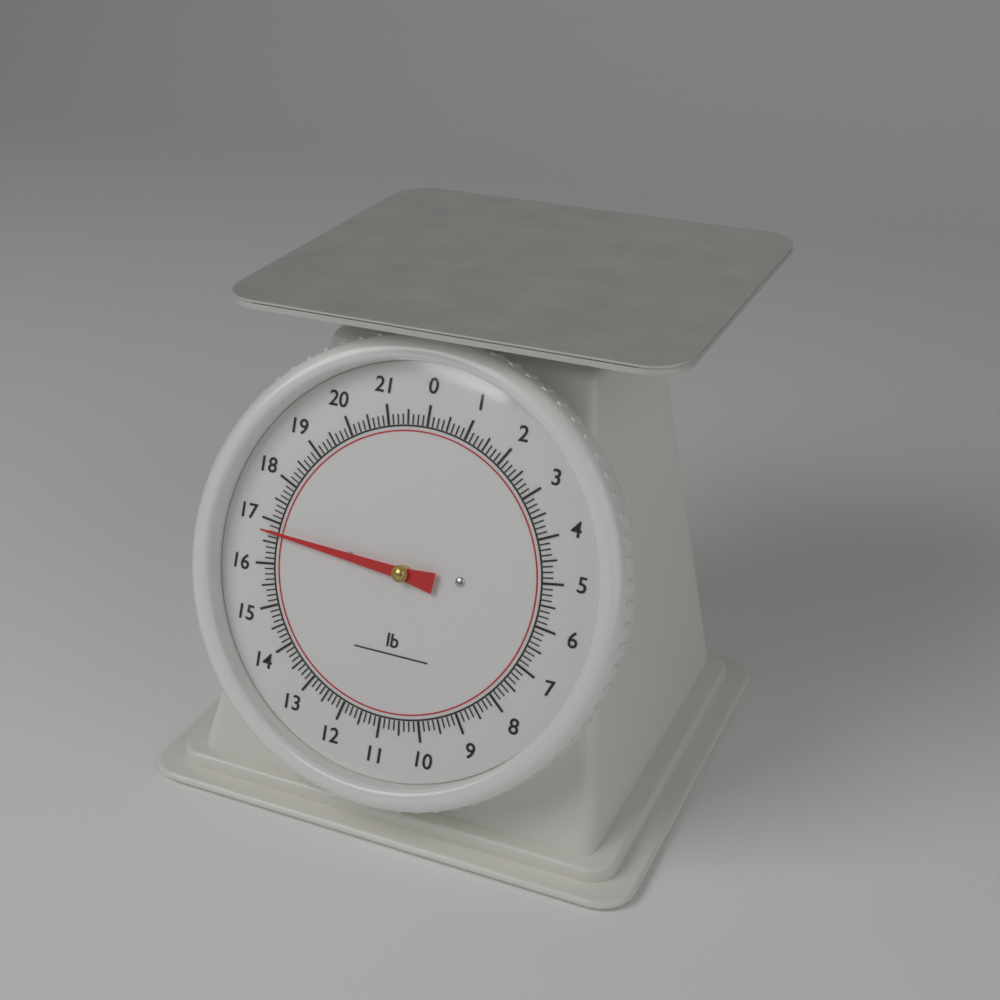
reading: 16.750 lb
